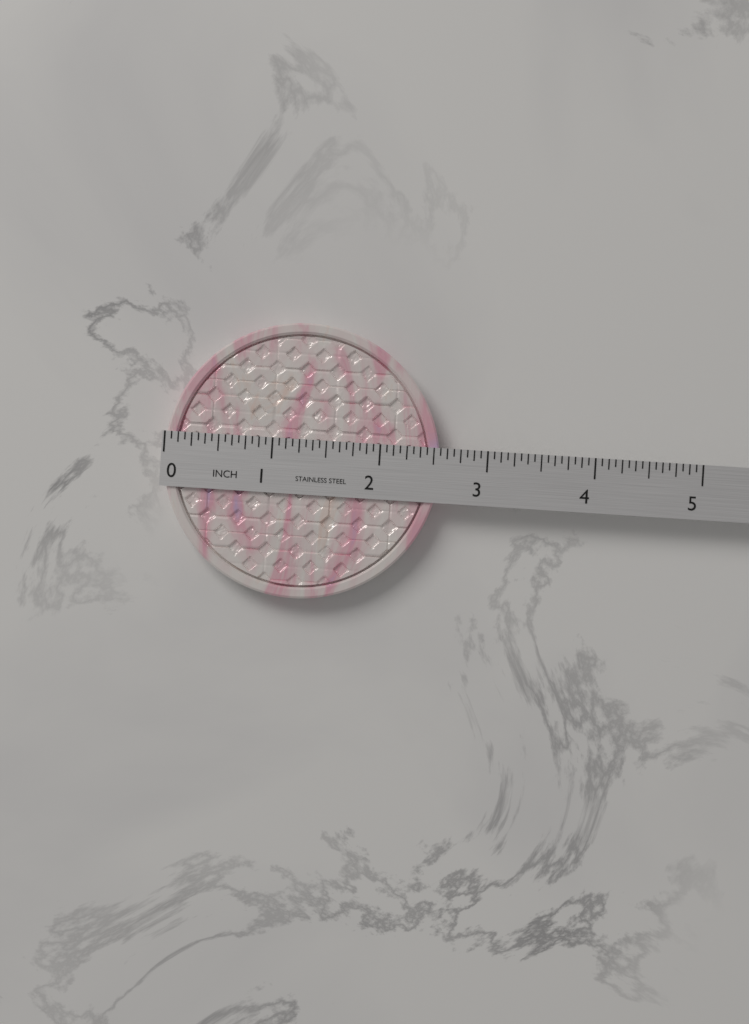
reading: 2.5625 in
